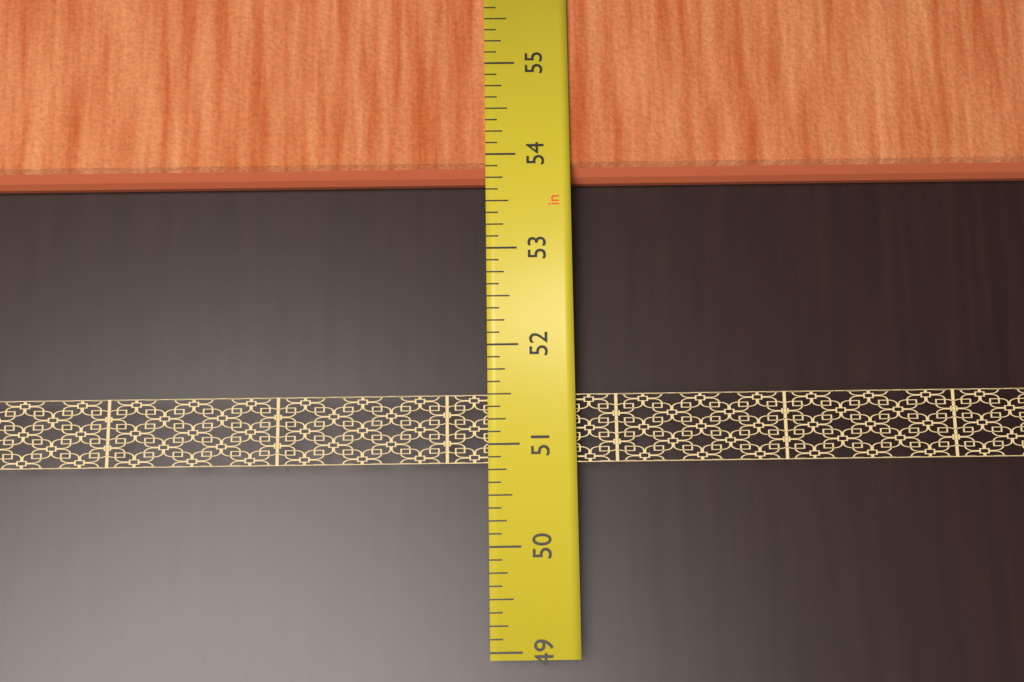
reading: 53.750 in
